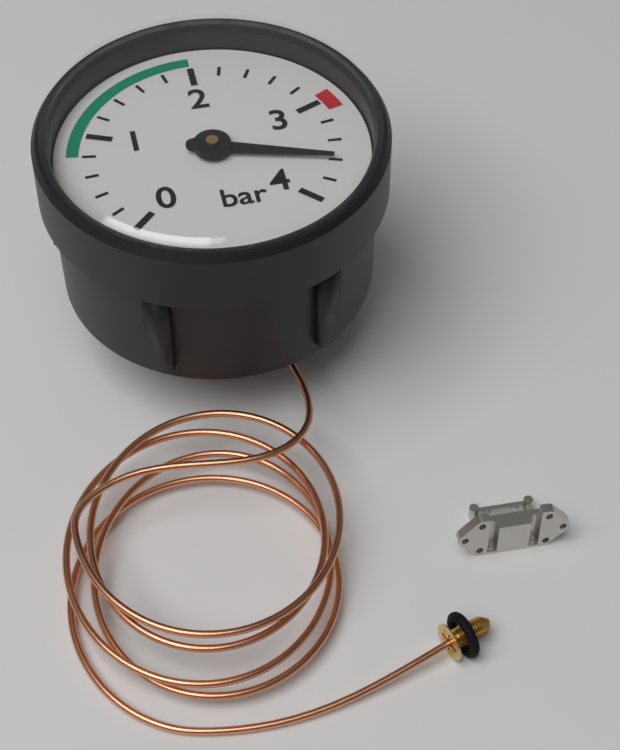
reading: 3.6 bar
